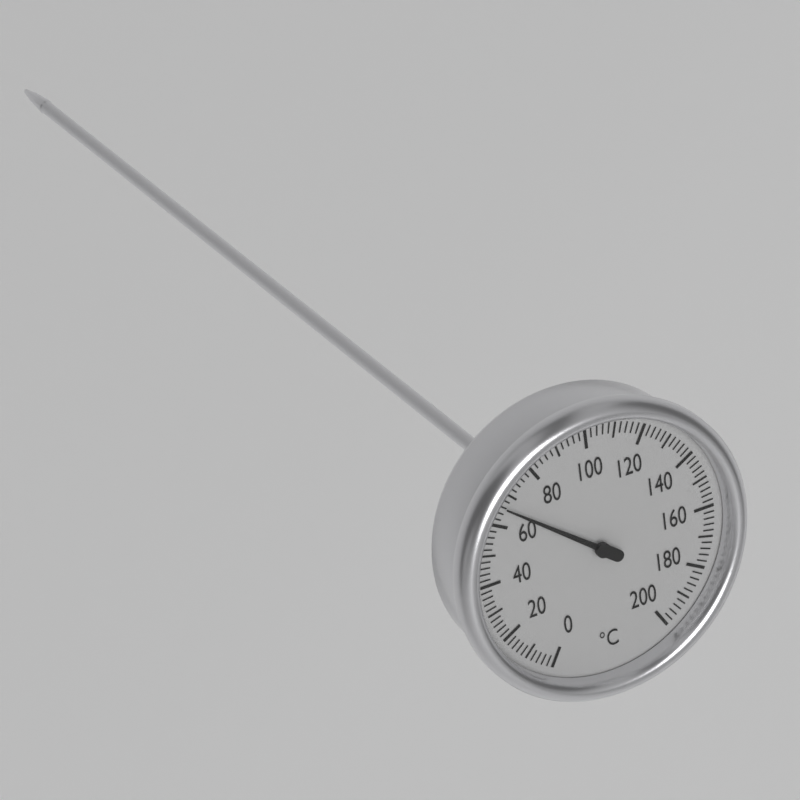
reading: 66 °C
